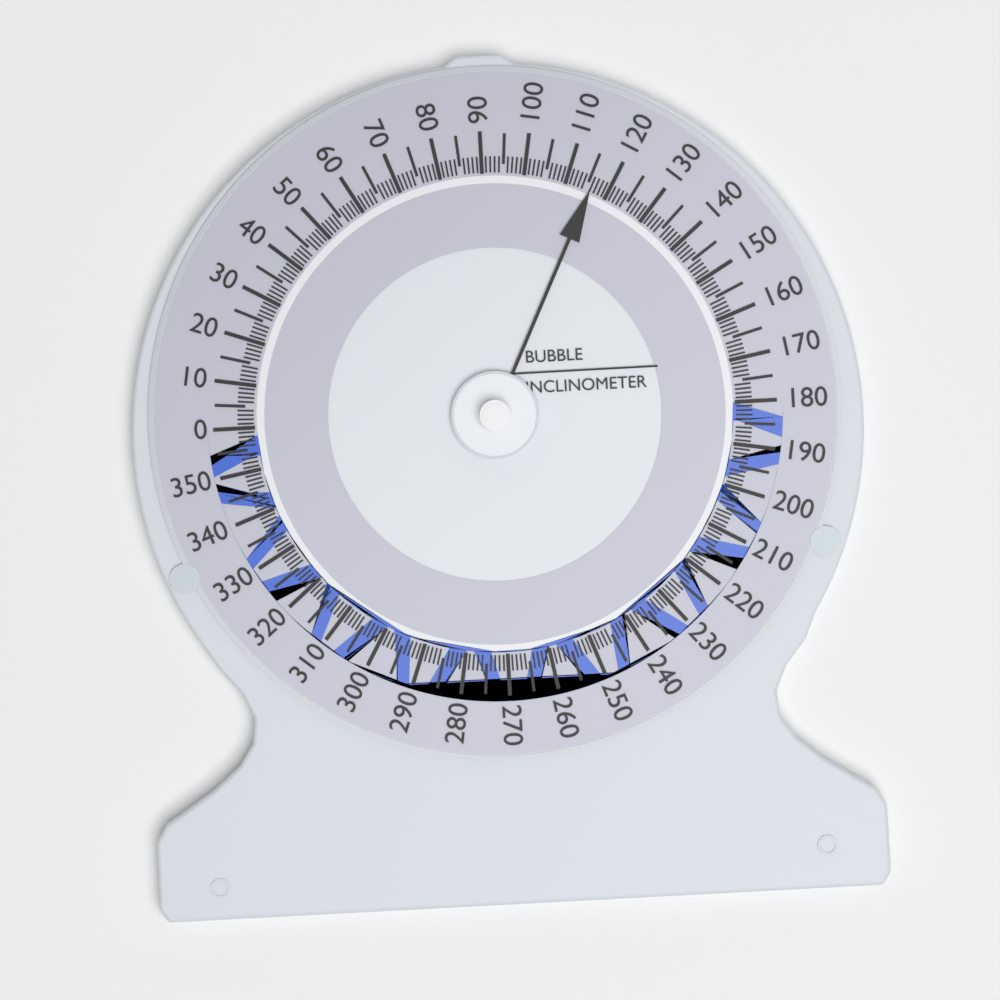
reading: 116 (no unit)
